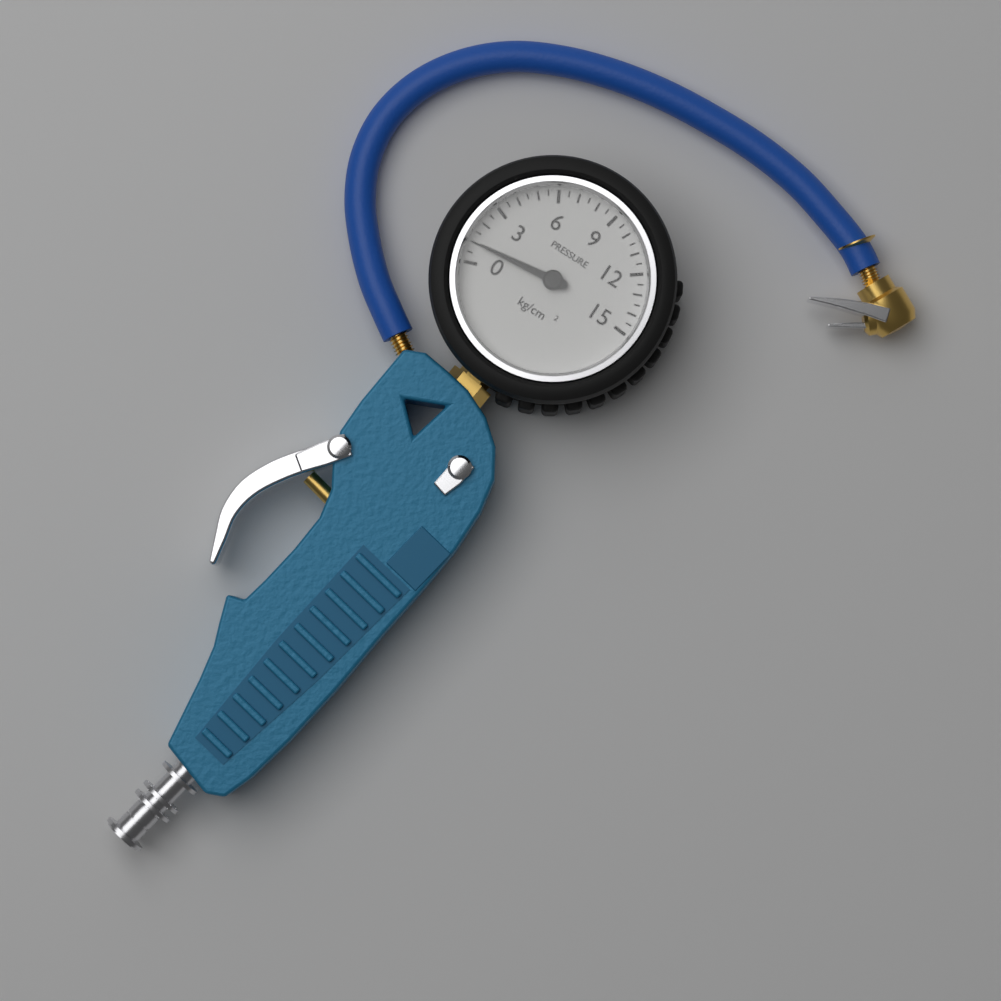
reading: 1.0 kg/cm²
